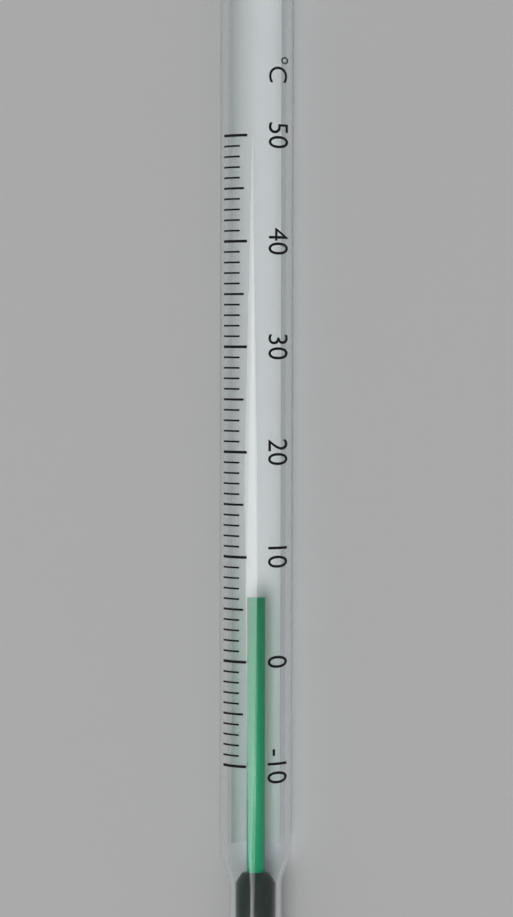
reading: 6 °C
